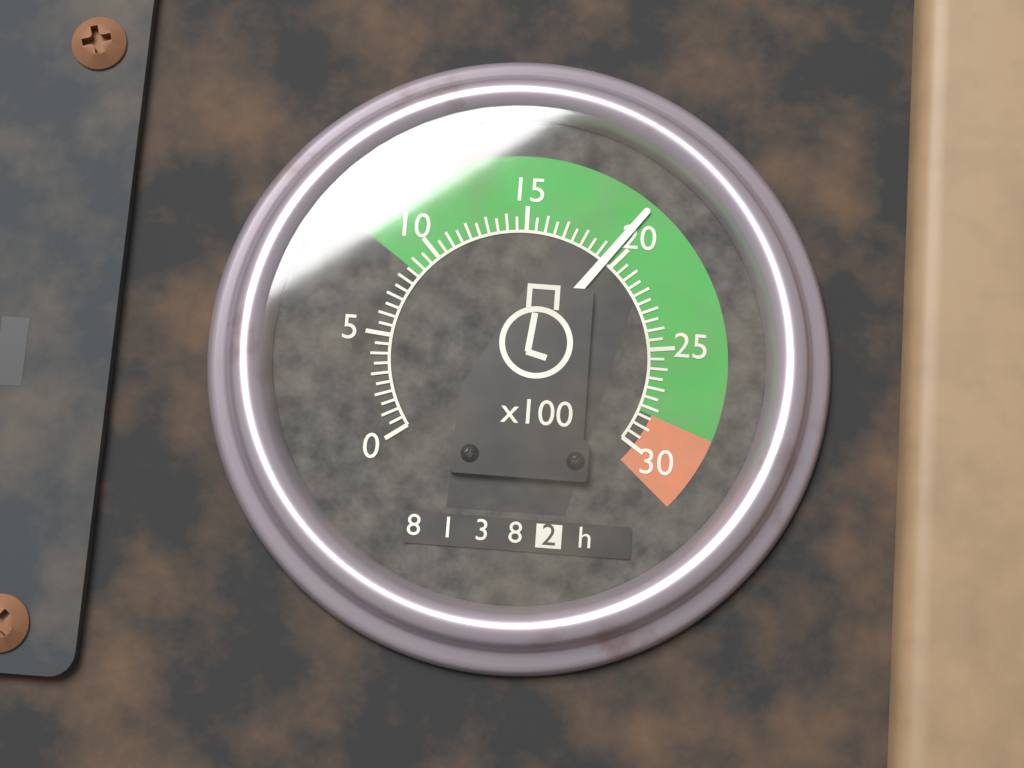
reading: 19.5 x100 rpm
